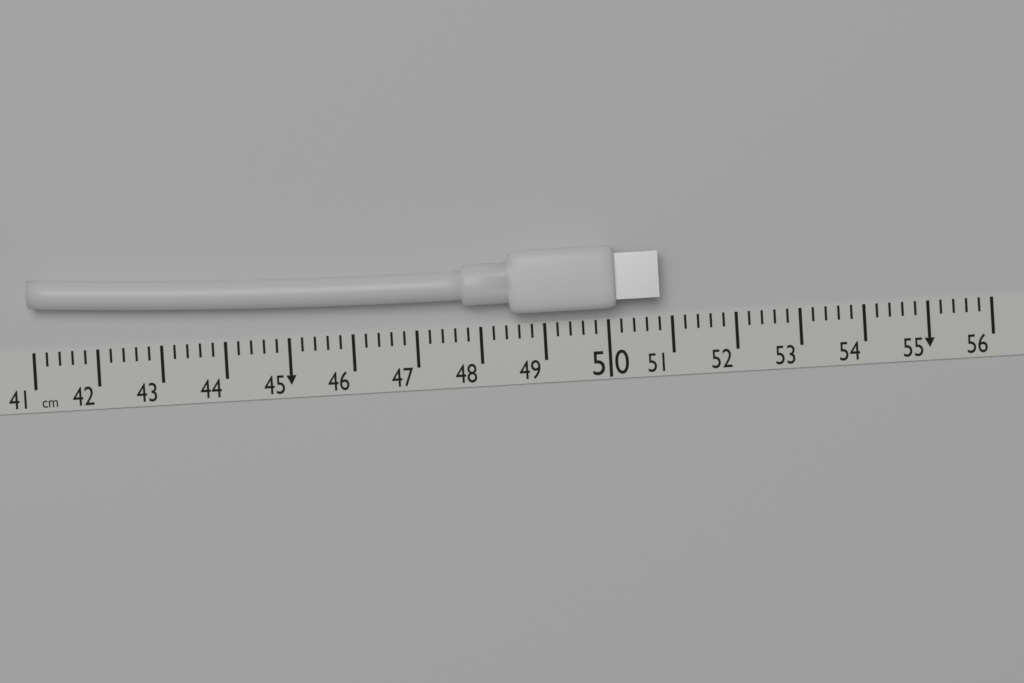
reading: 50.8 cm
